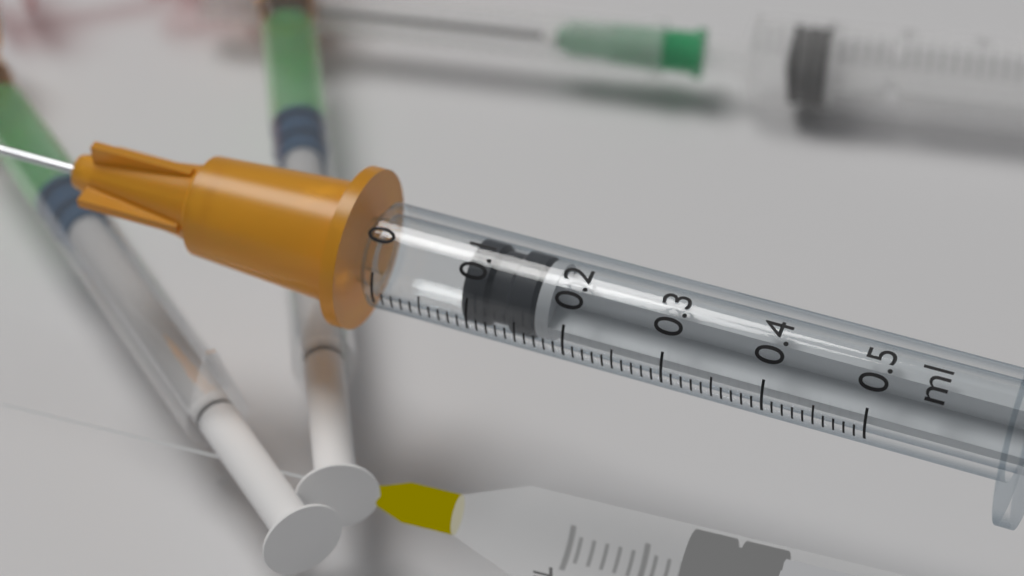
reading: 0.09 ml
